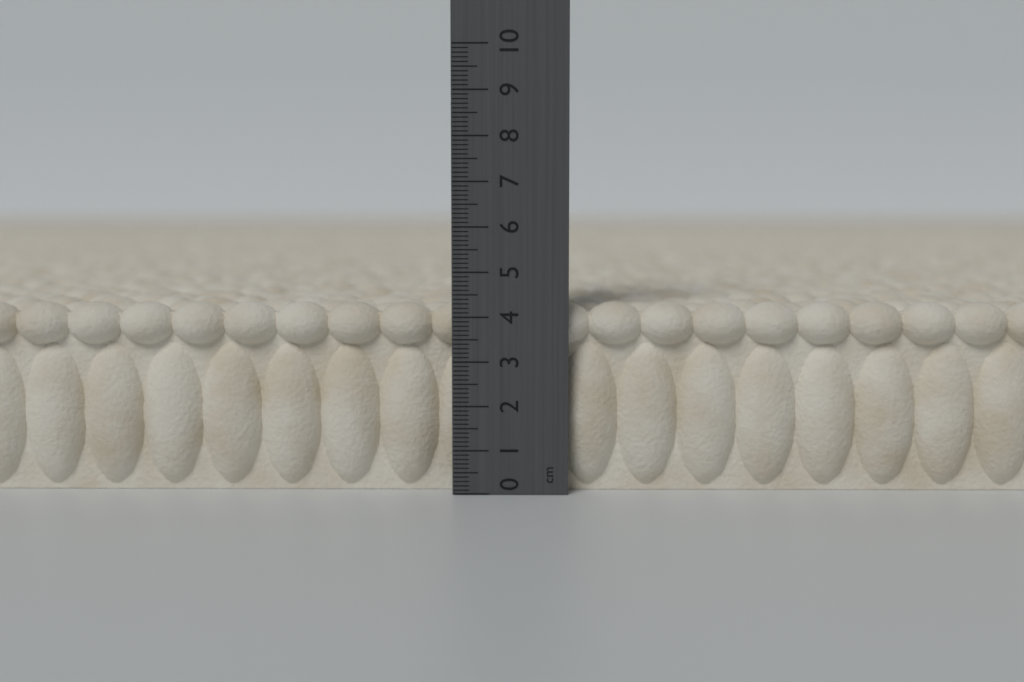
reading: 4.3 cm
